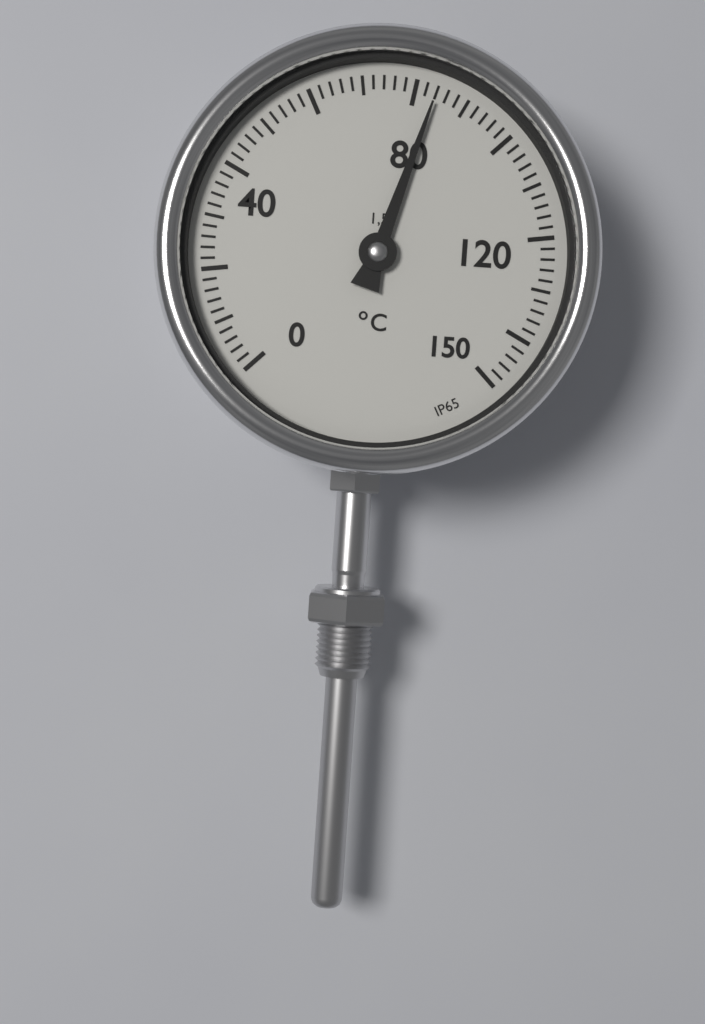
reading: 84 °C
